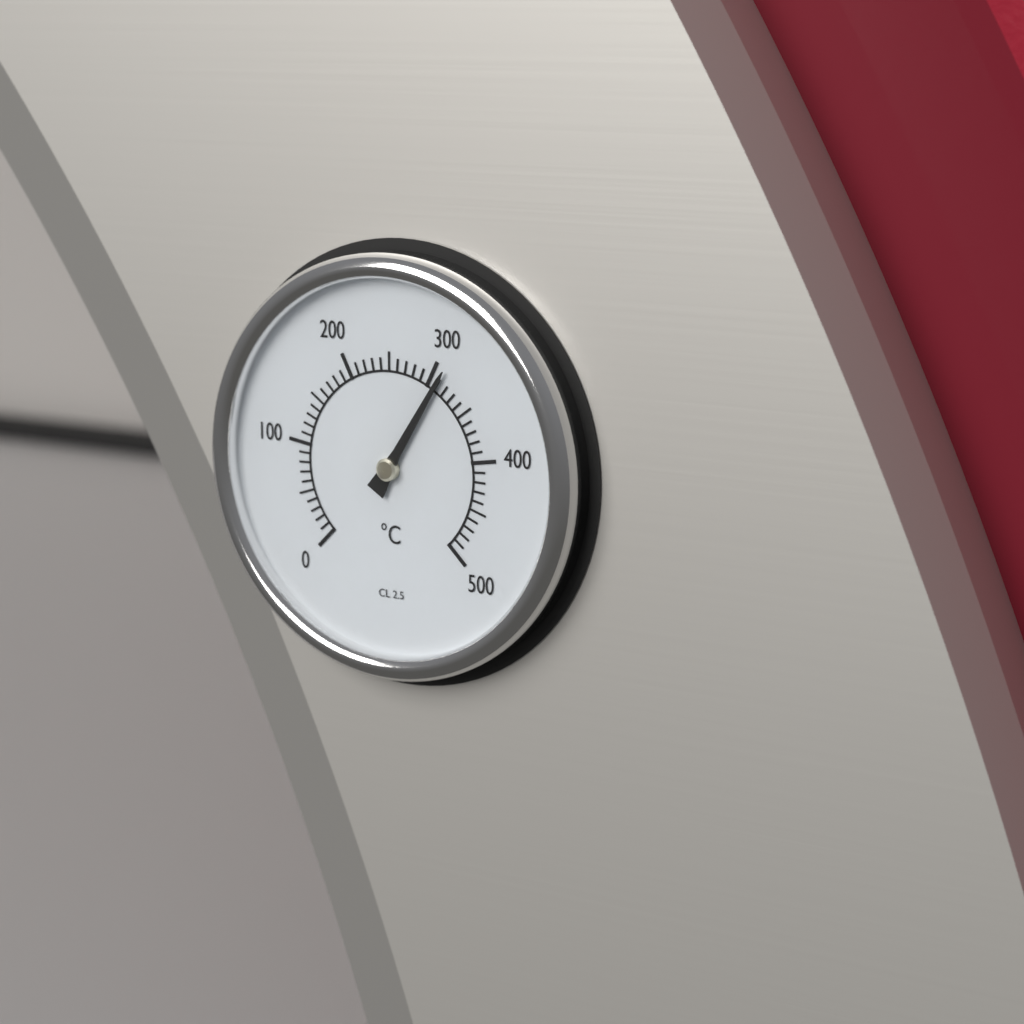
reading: 310 °C
